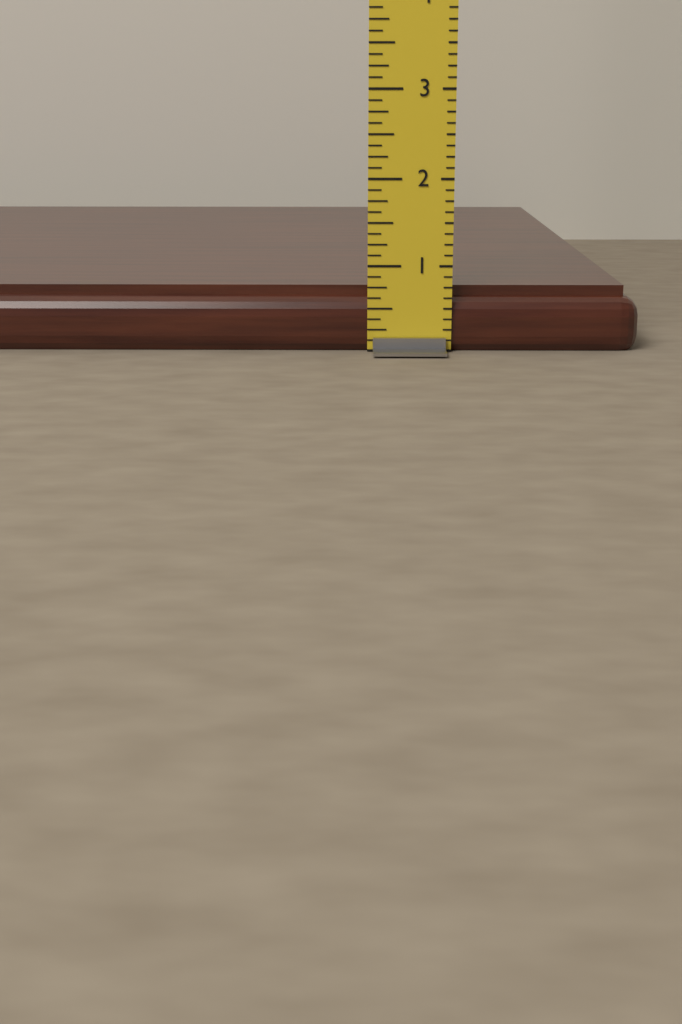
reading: 0.750 in
